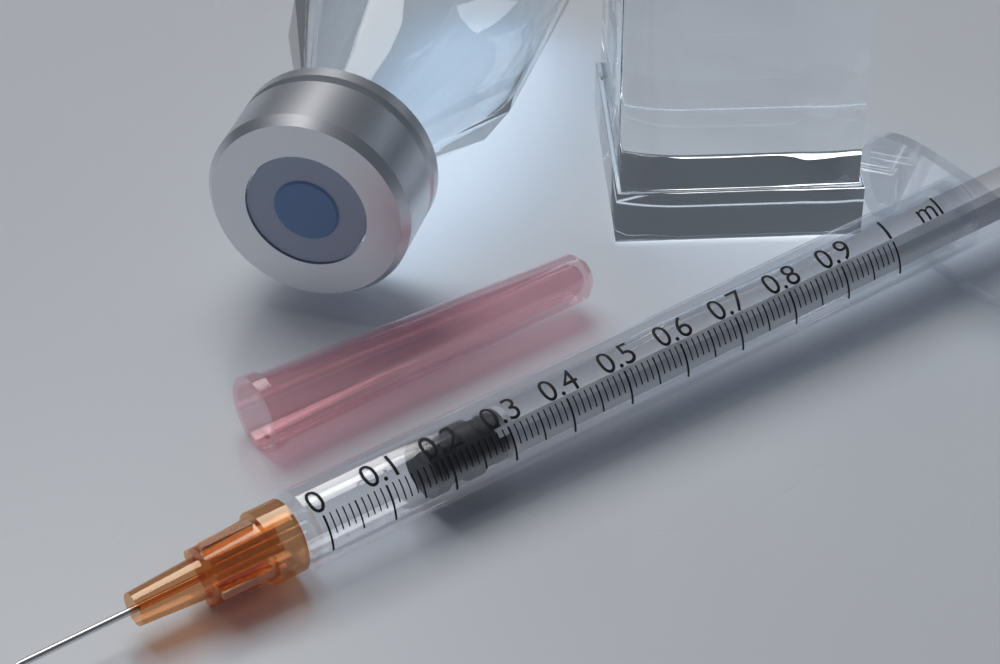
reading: 0.18 ml
